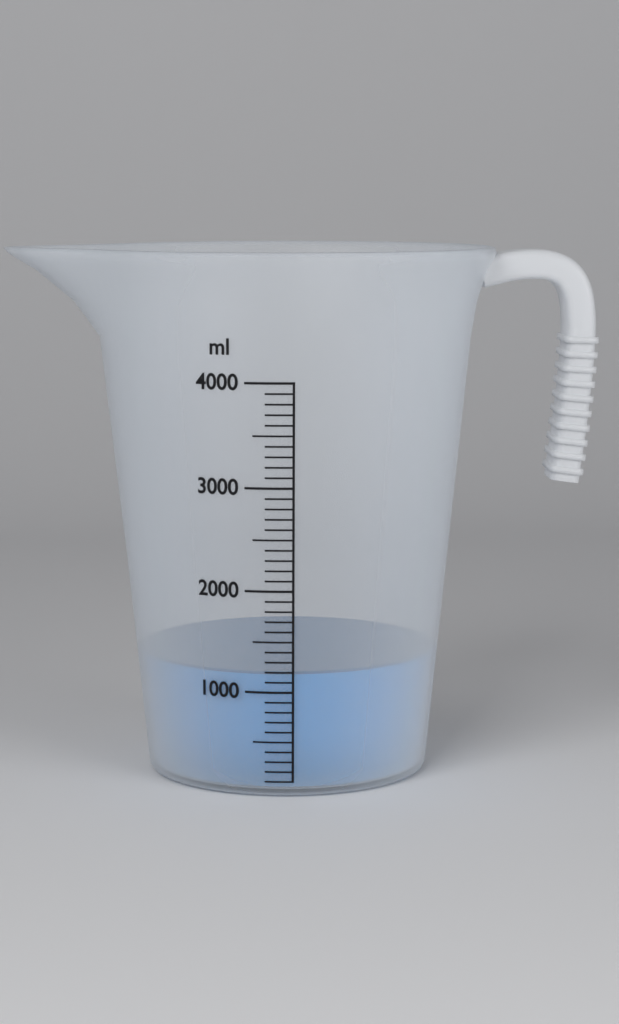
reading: 1200 ml
